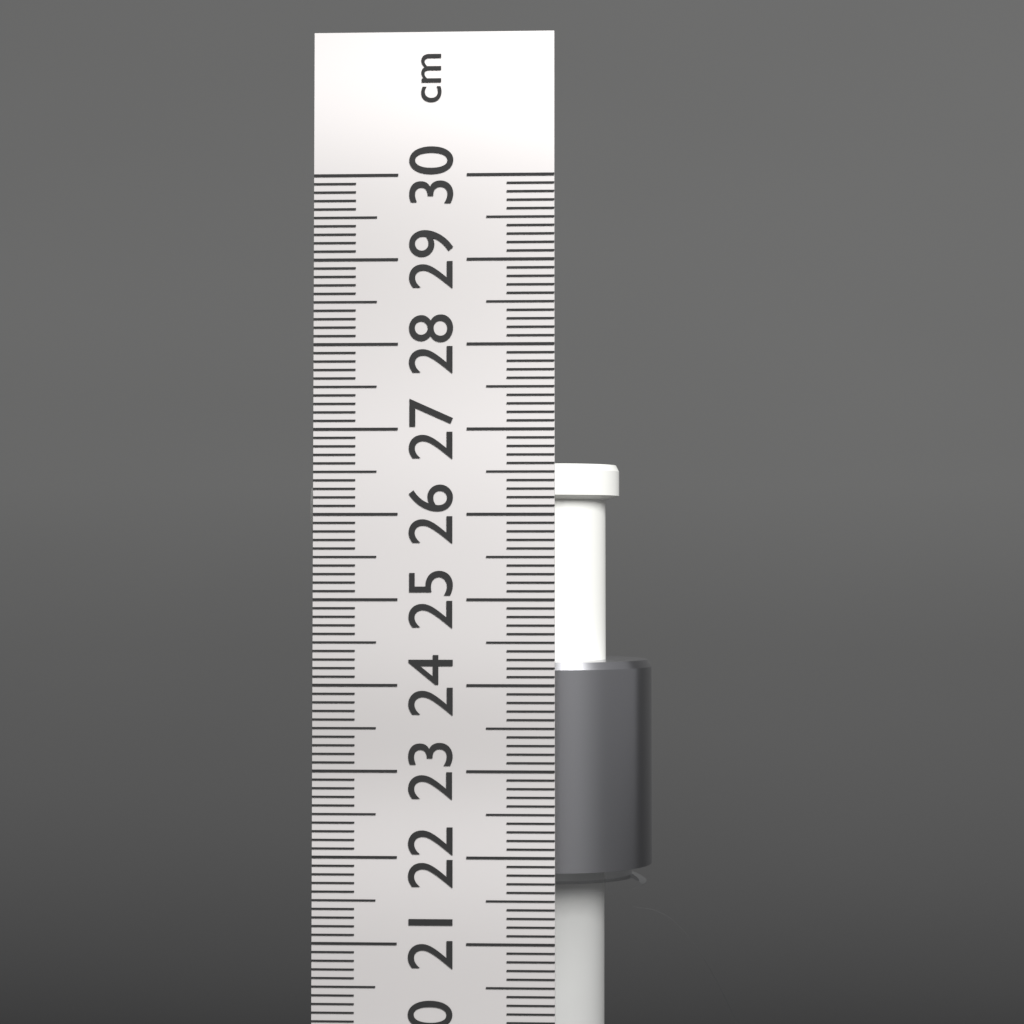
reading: 26.7 cm
